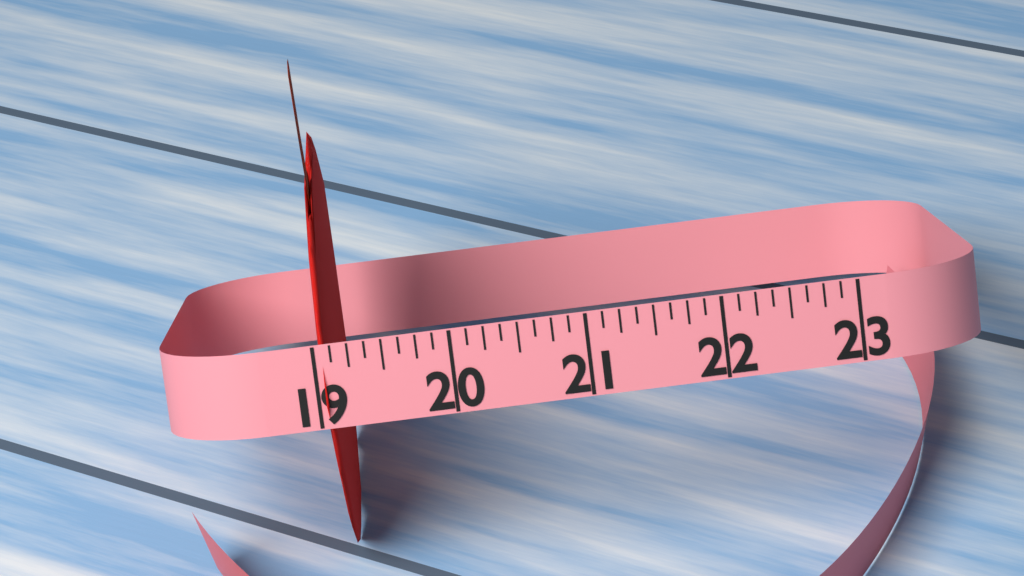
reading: 19.125 (no unit)
